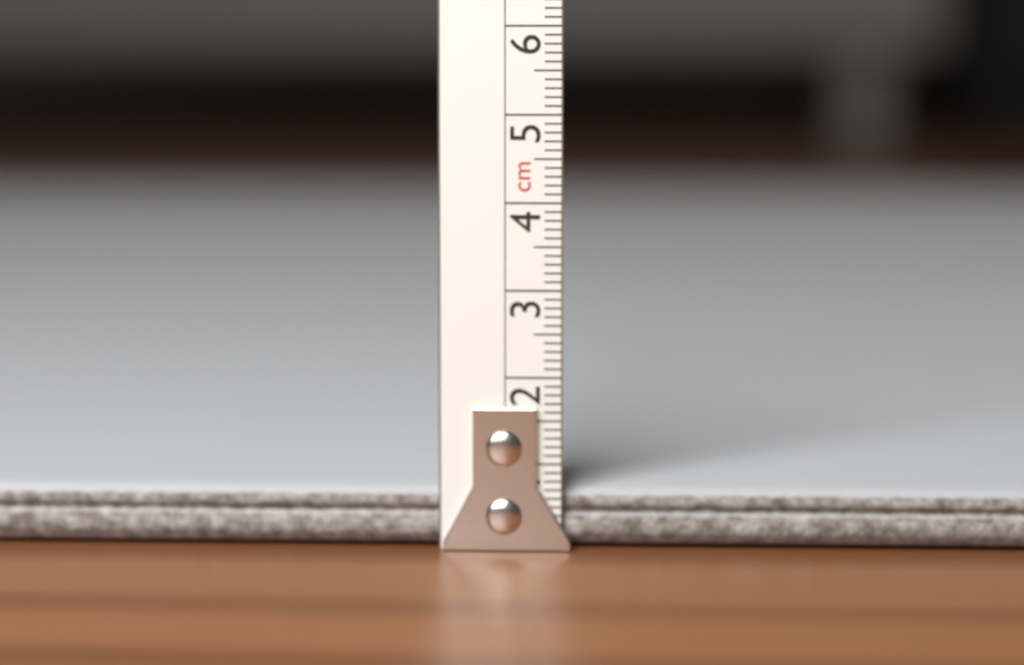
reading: 0.7 cm
